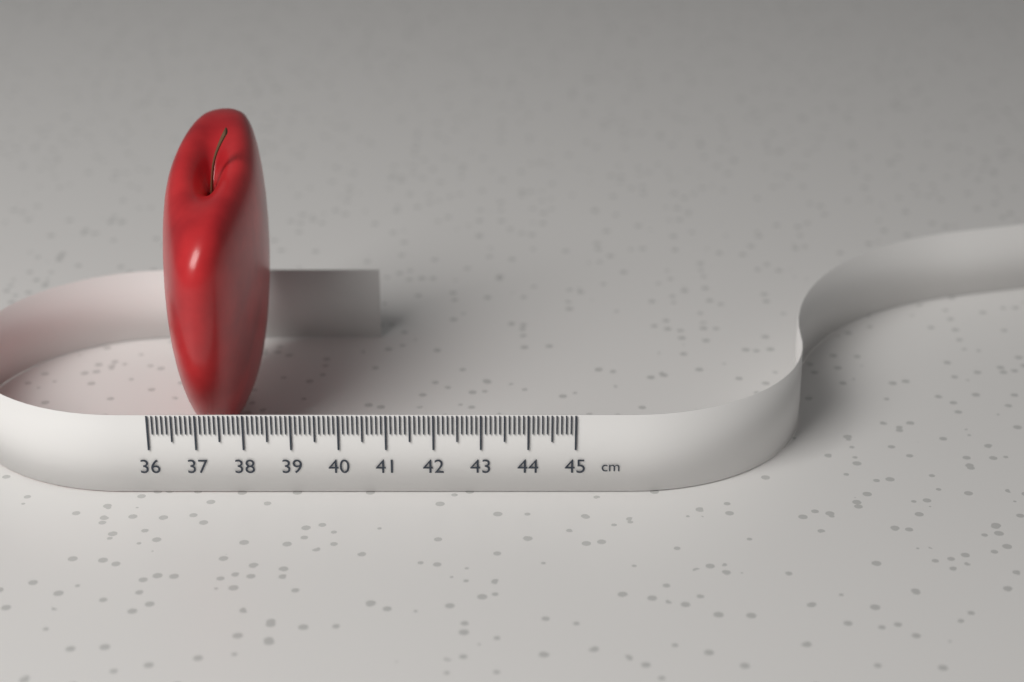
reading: 38.2 cm
